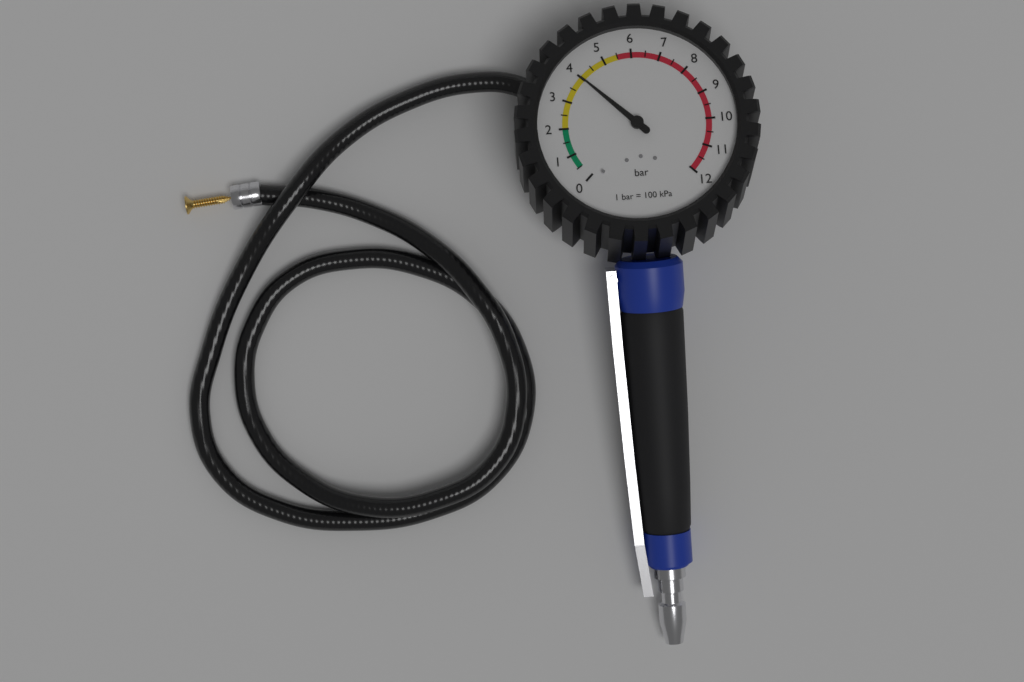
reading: 4.0 bar
